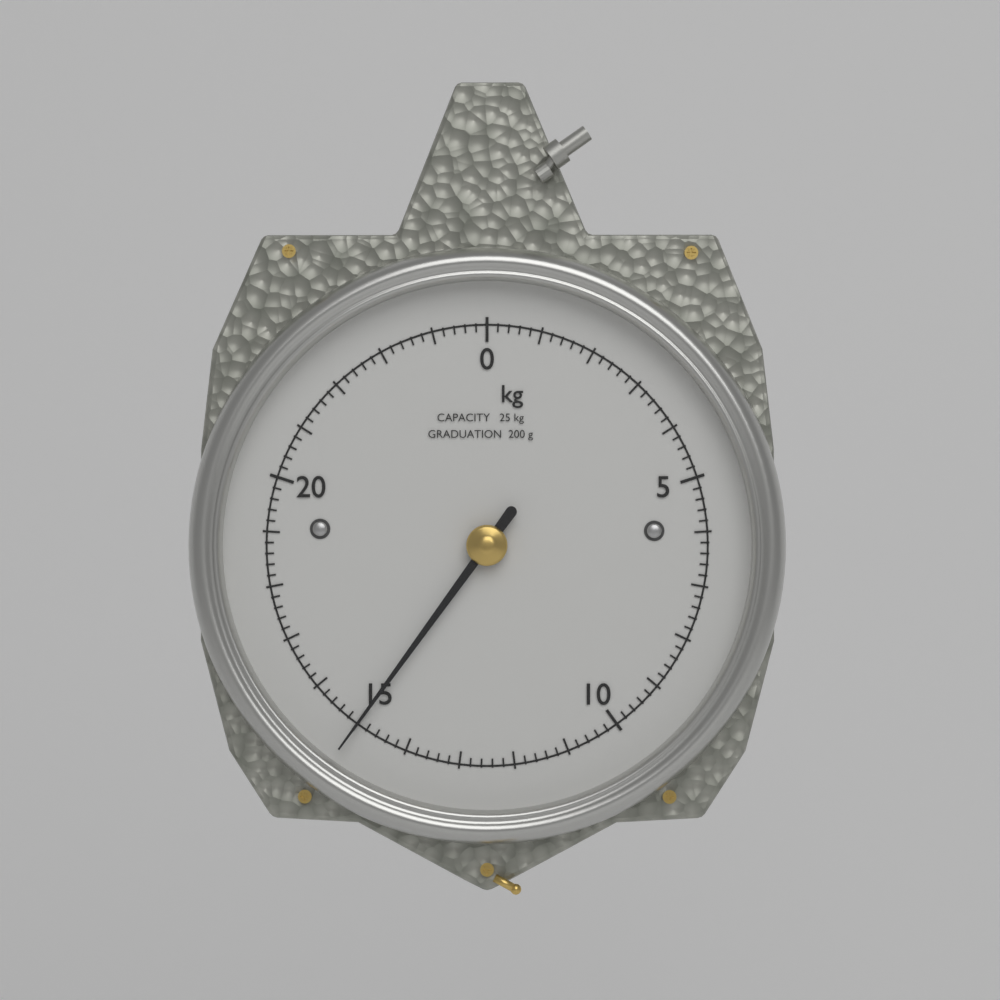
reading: 15.0 kg
